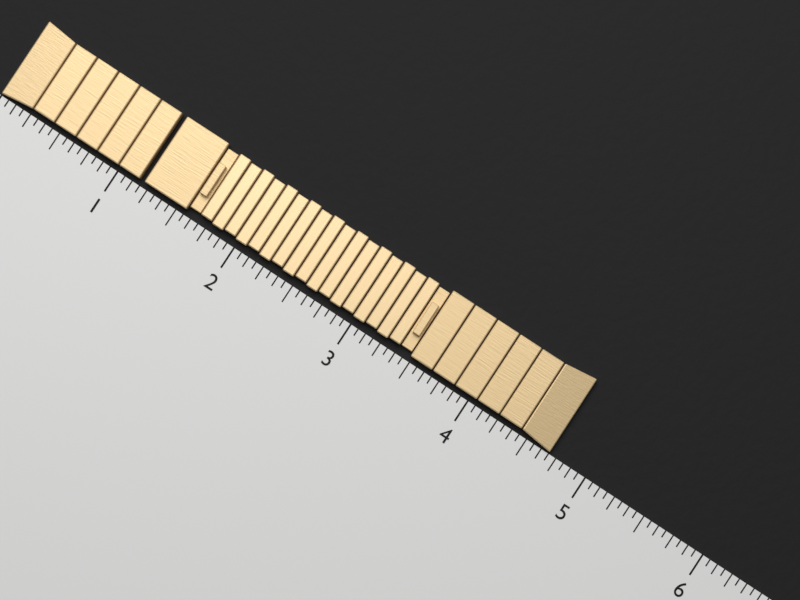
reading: 4.6875 (no unit)
